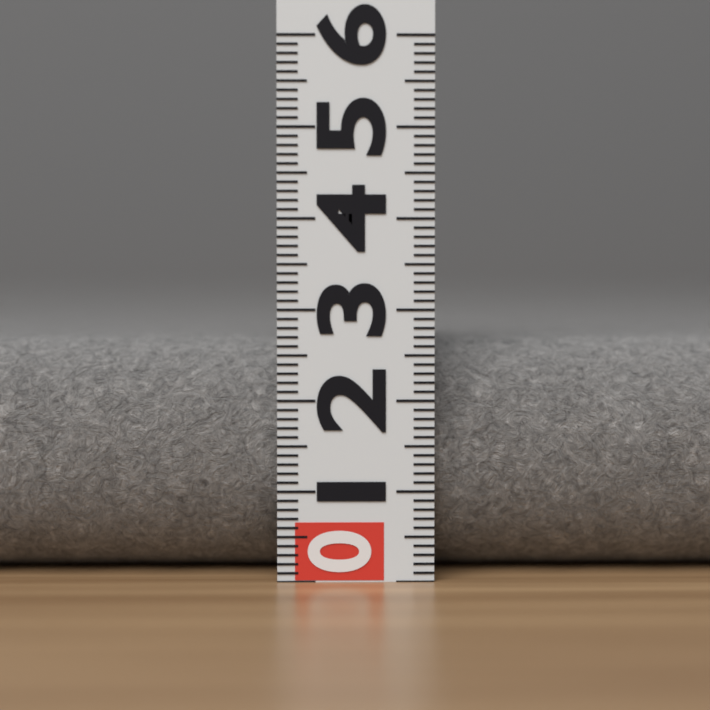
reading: 2.7 (no unit)
